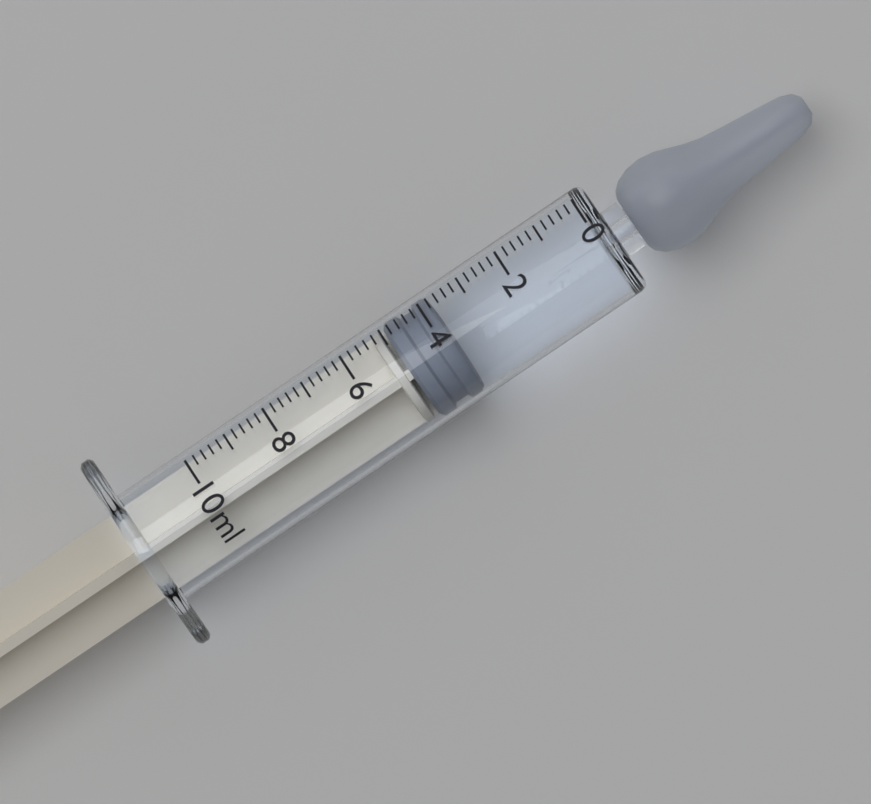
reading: 3.8 ml
